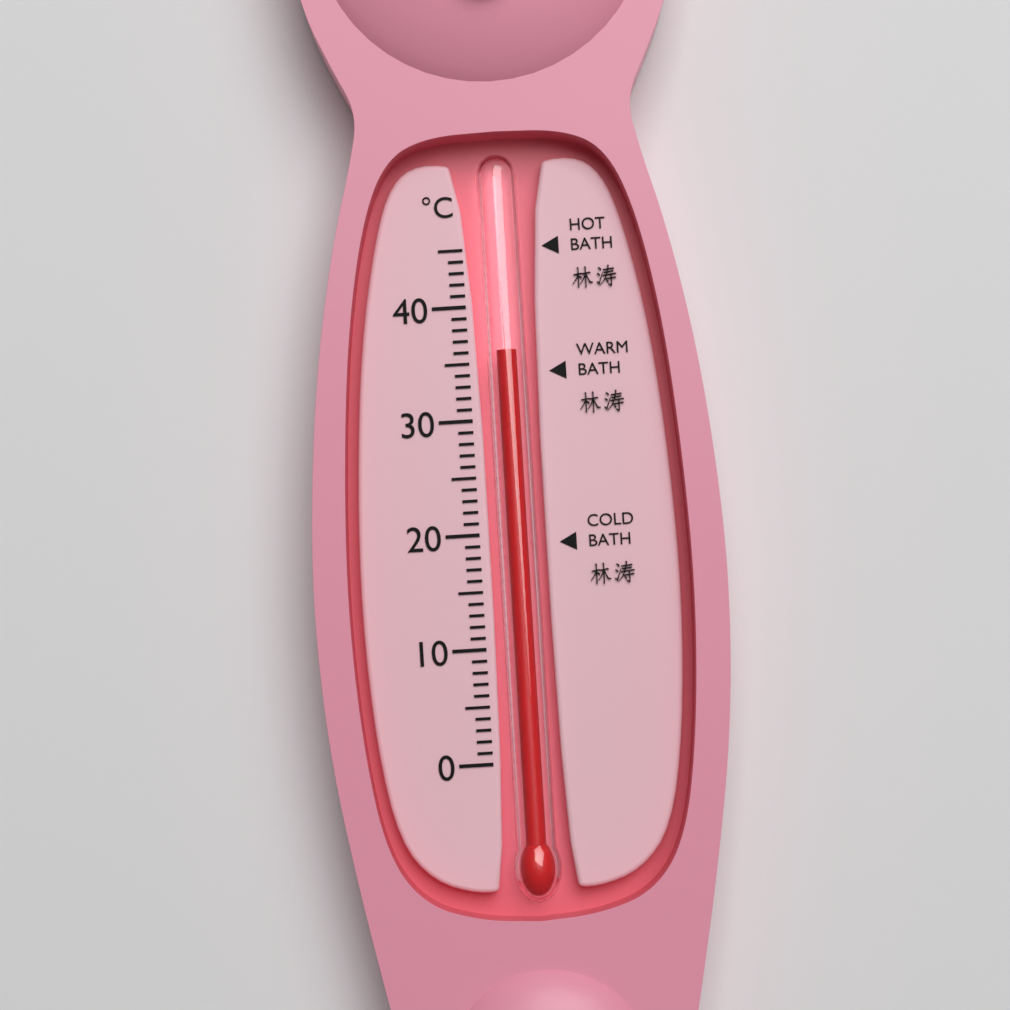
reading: 36 °C
